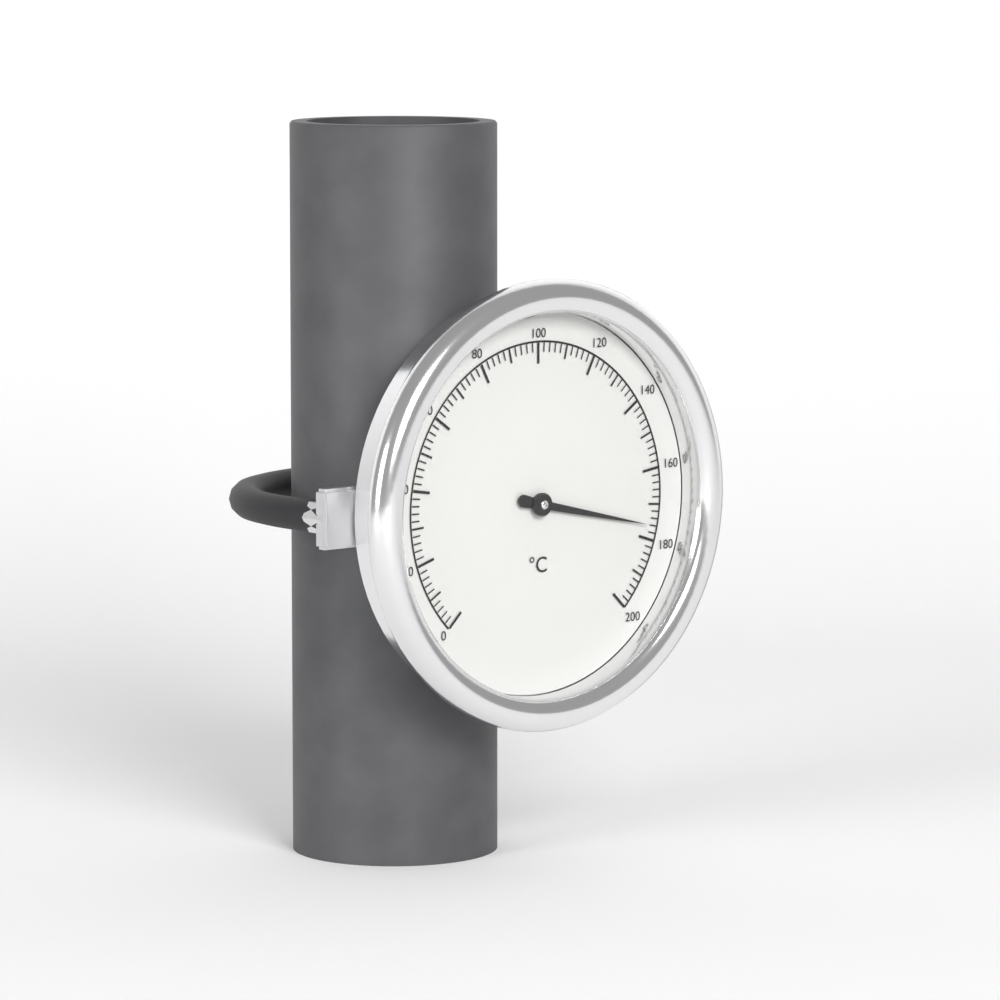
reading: 176 °C
